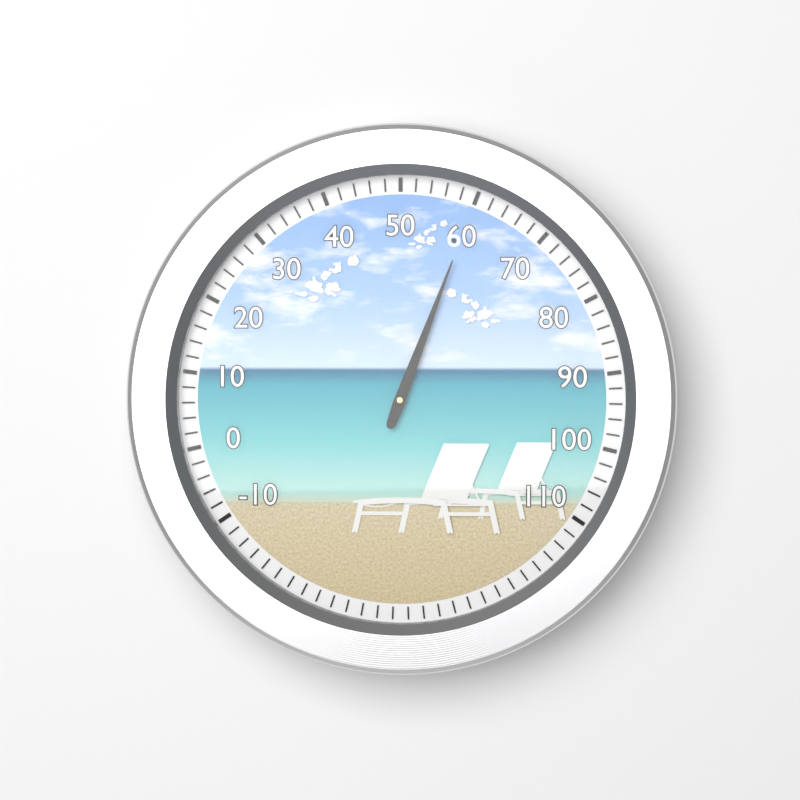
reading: 60 (no unit)
